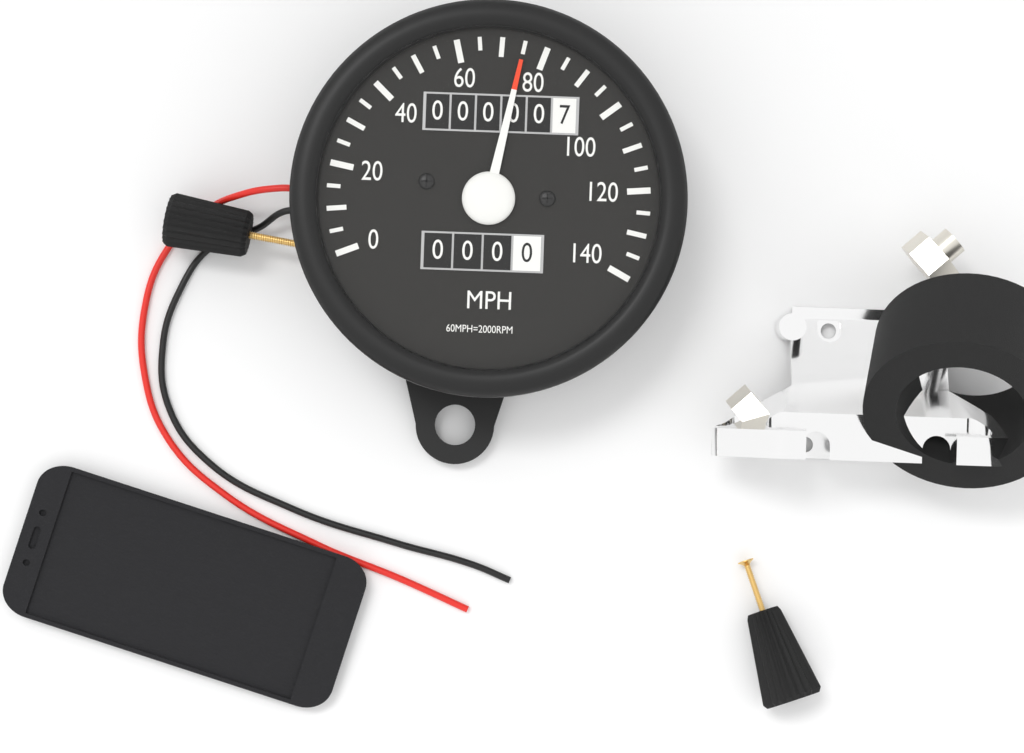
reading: 75 MPH
